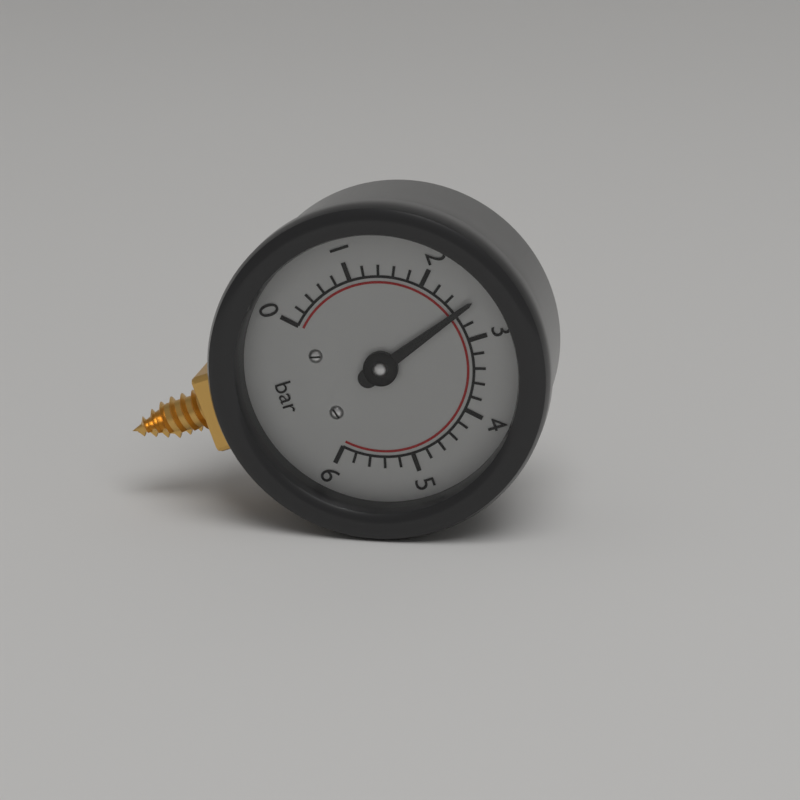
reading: 2.6 bar
